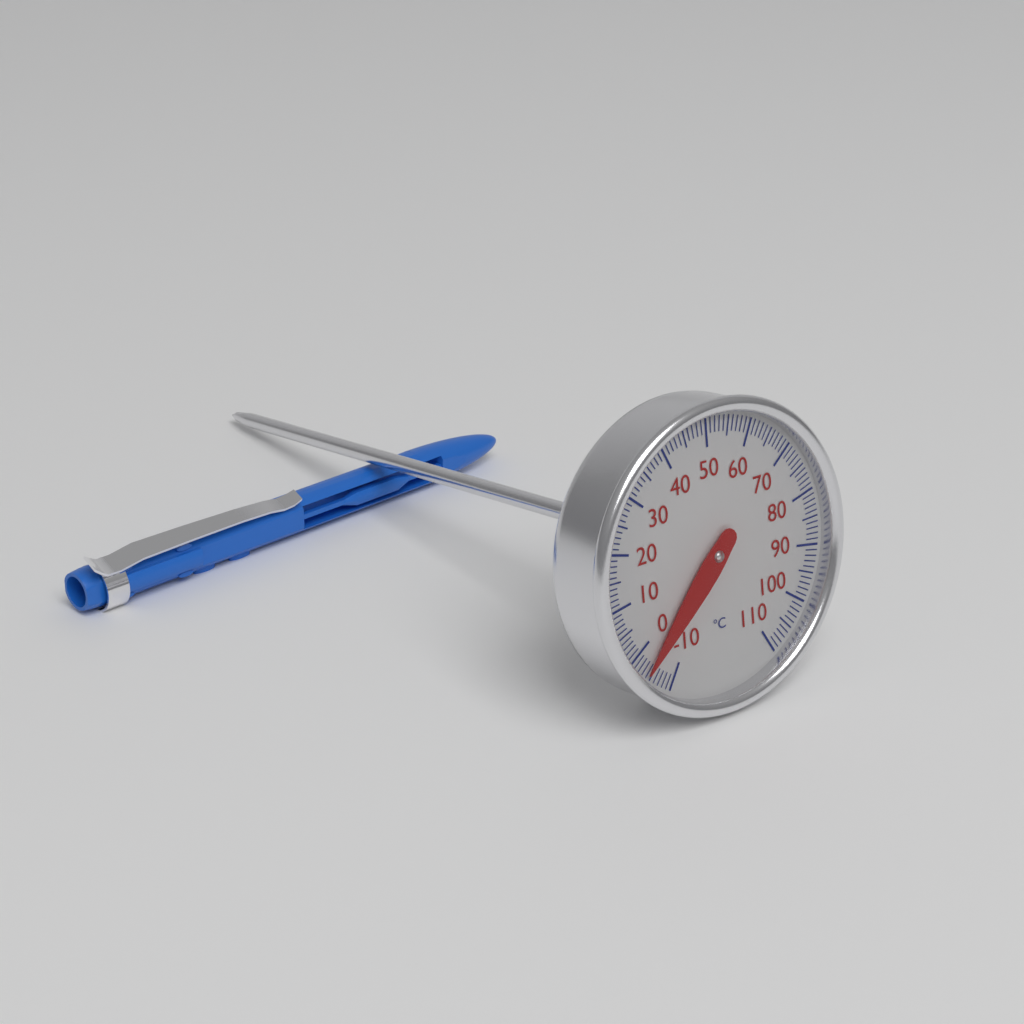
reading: -4 °C
